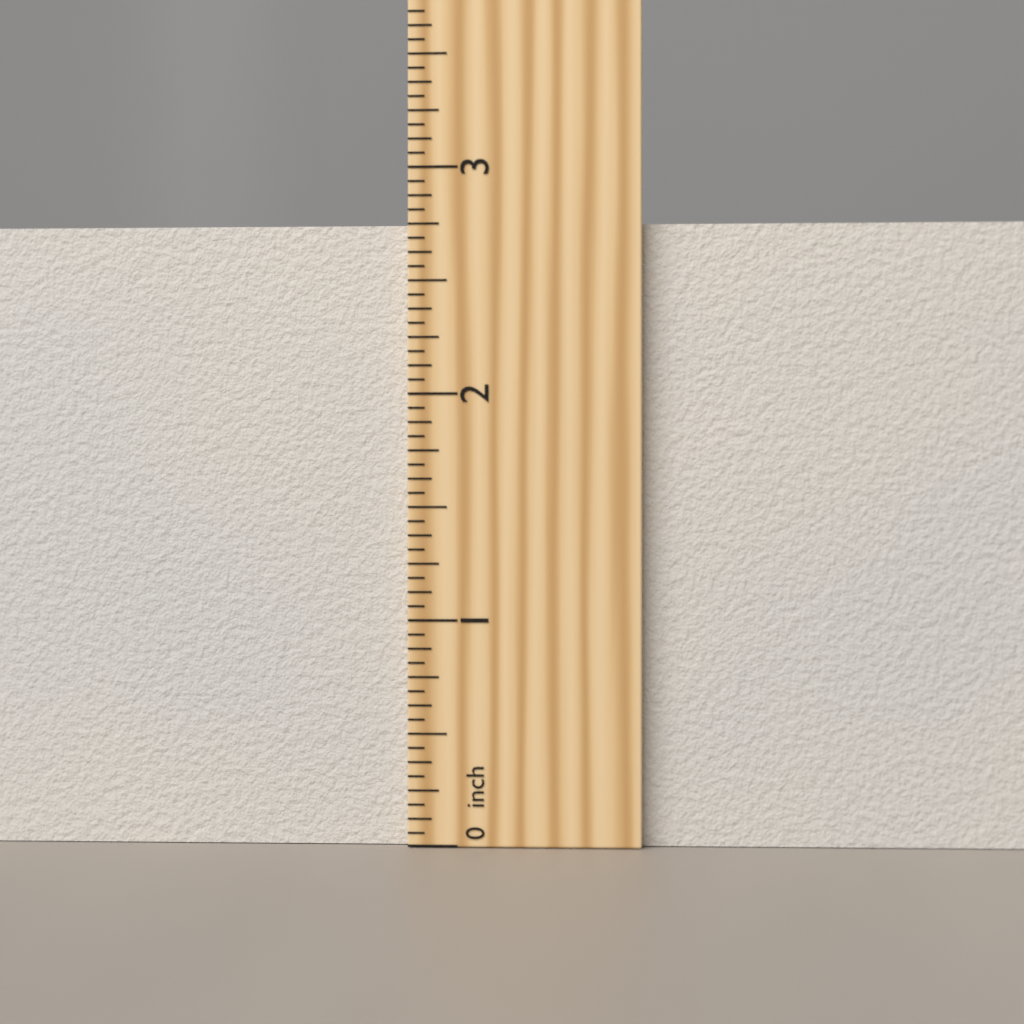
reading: 2.7500 inch
